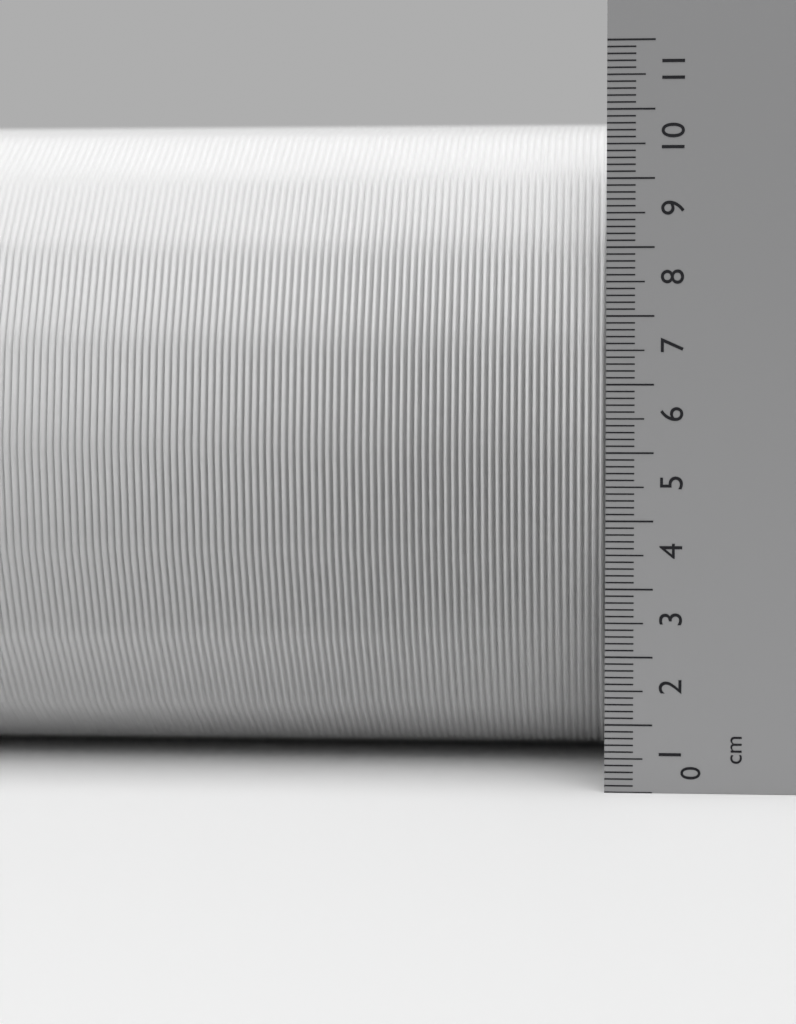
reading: 10.2 cm
